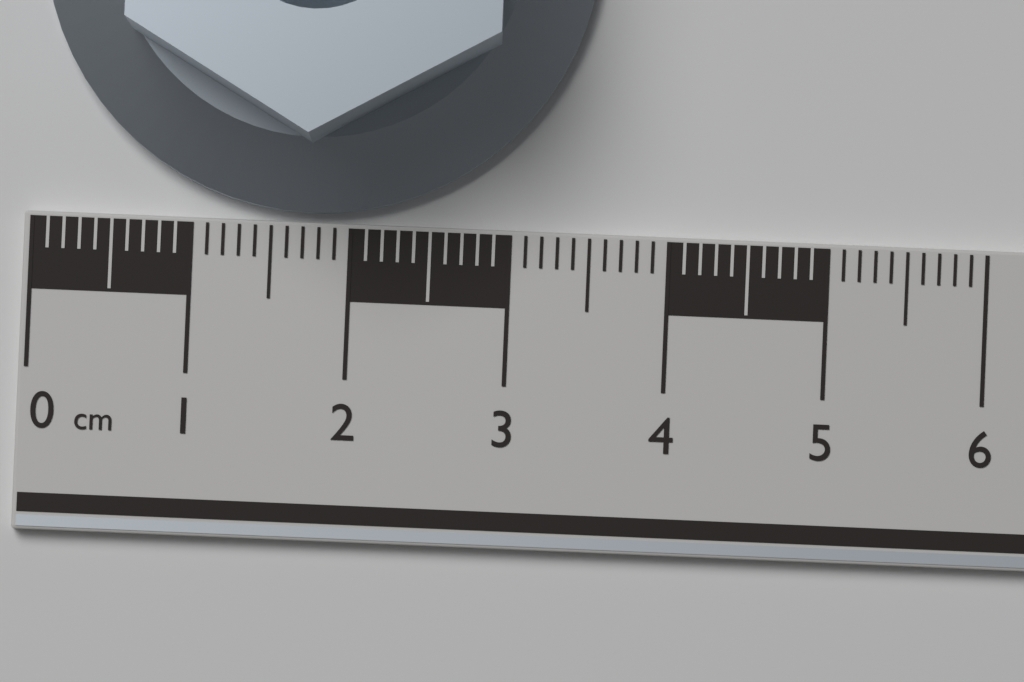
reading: 3.5 cm
